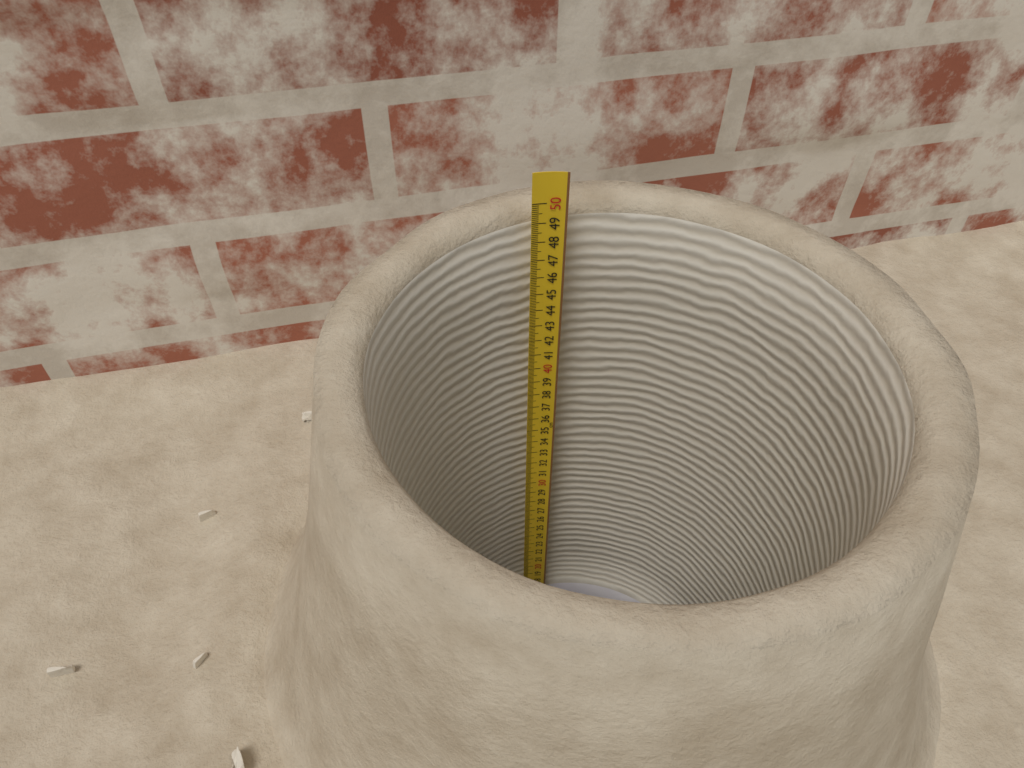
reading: 49.2 cm
